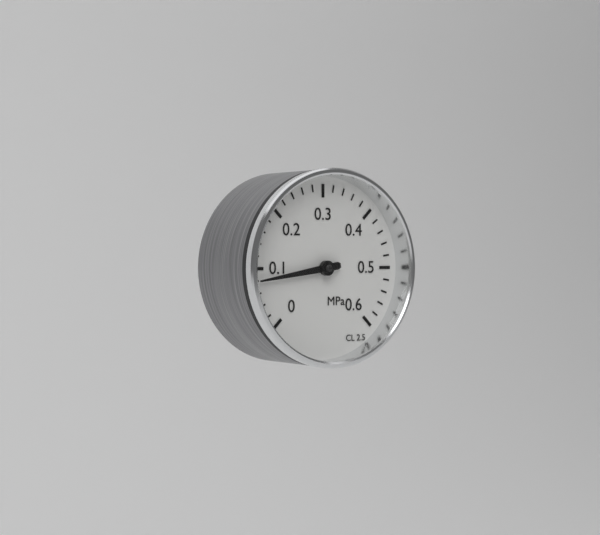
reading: 0.08 MPa
